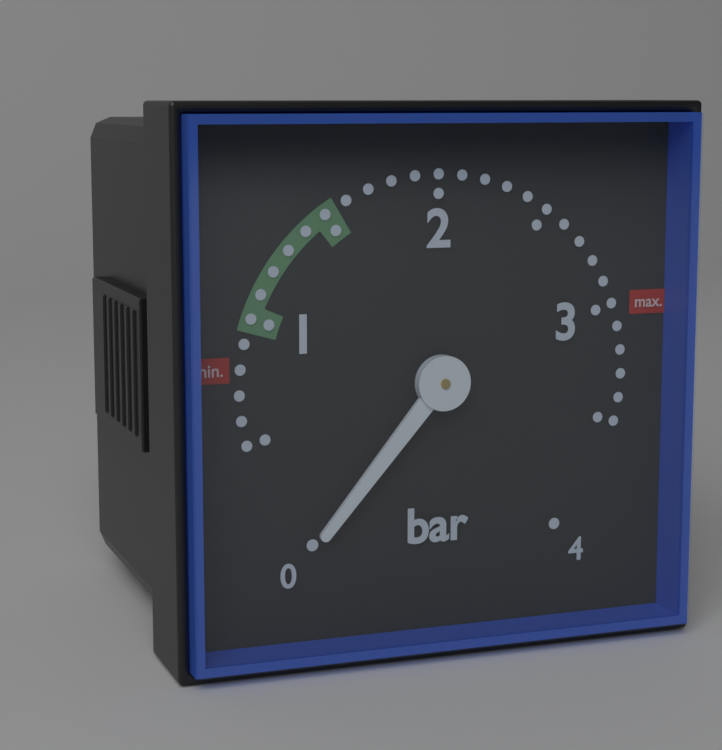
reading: 0.0 bar
